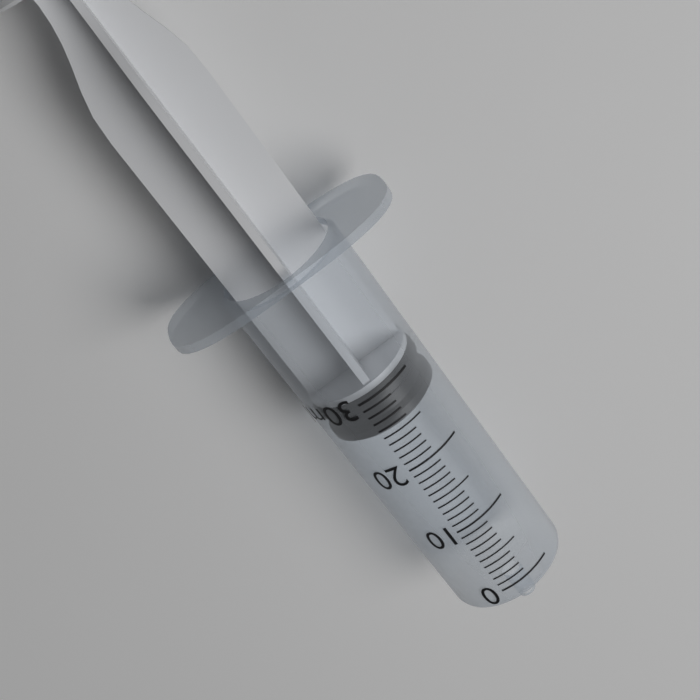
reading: 25 ml
